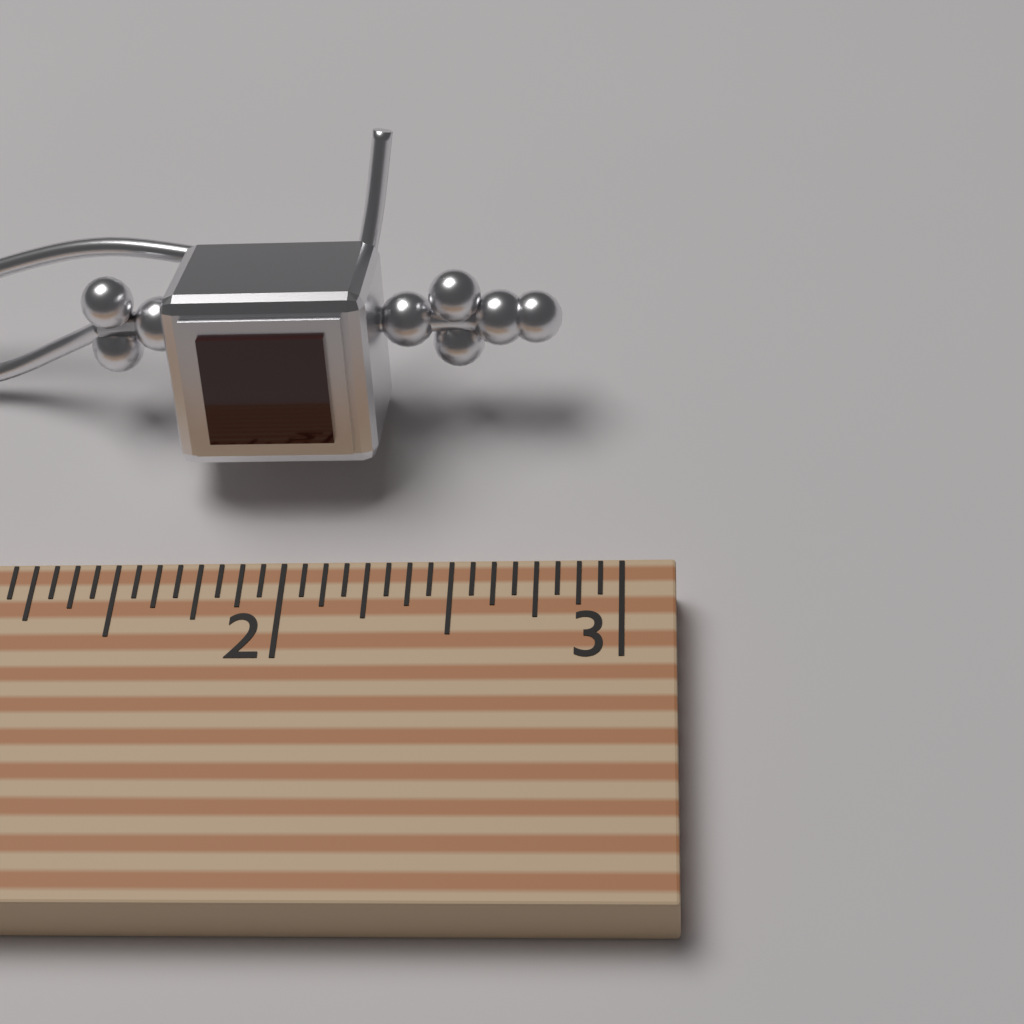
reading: 2.8125 (no unit)
